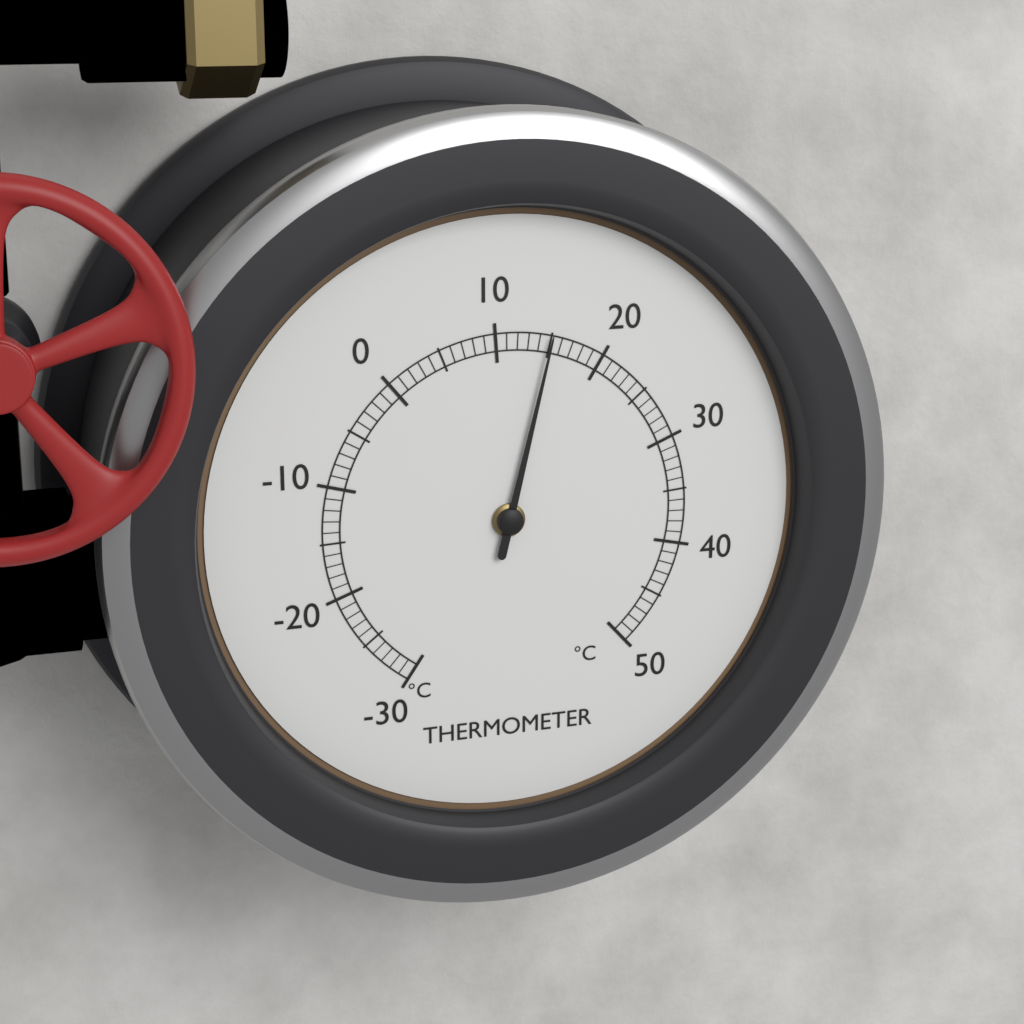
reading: 15 °C
